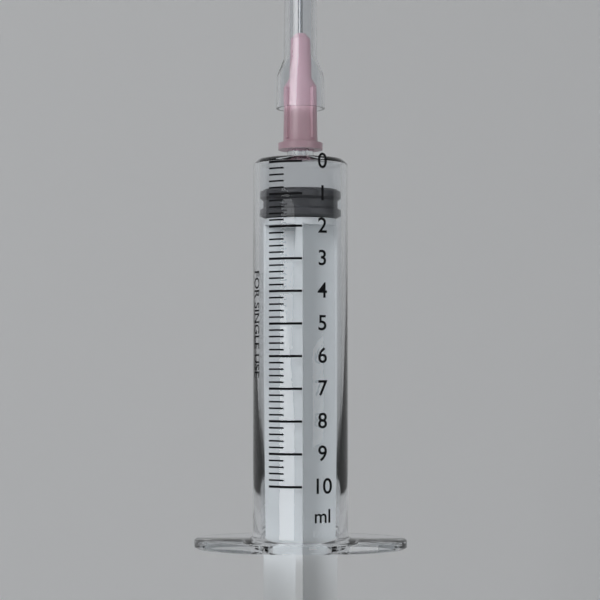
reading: 0.8 ml
